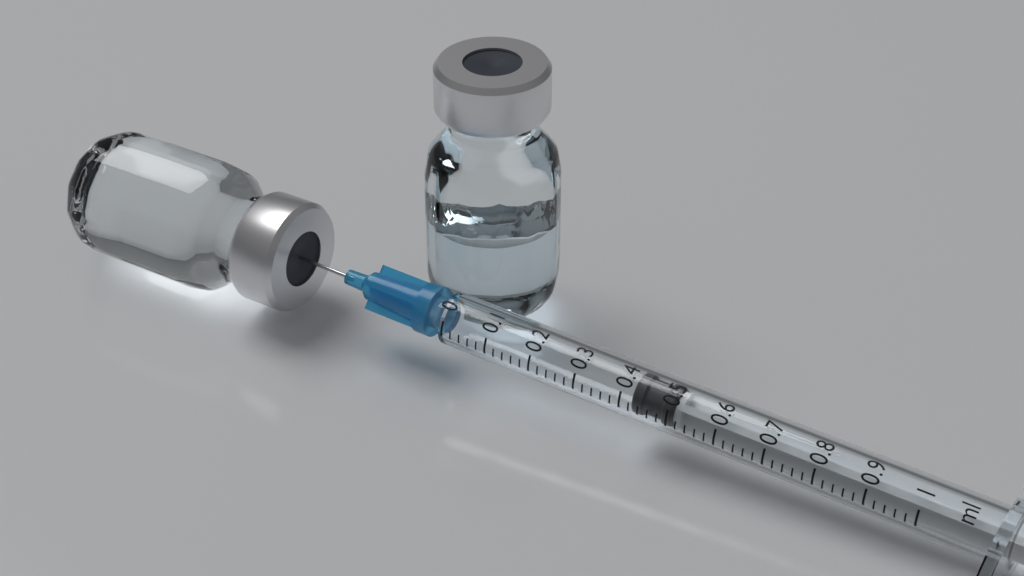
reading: 0.42 ml
